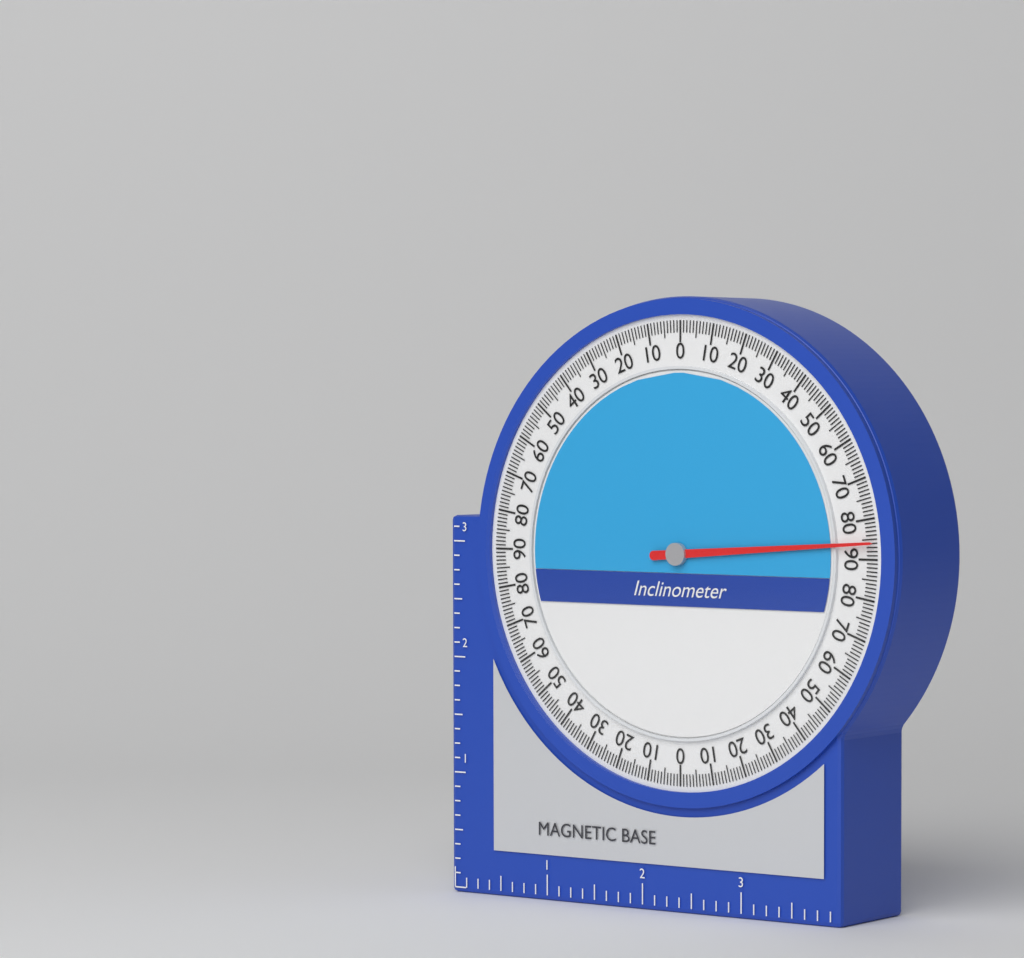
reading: 86 (no unit)
